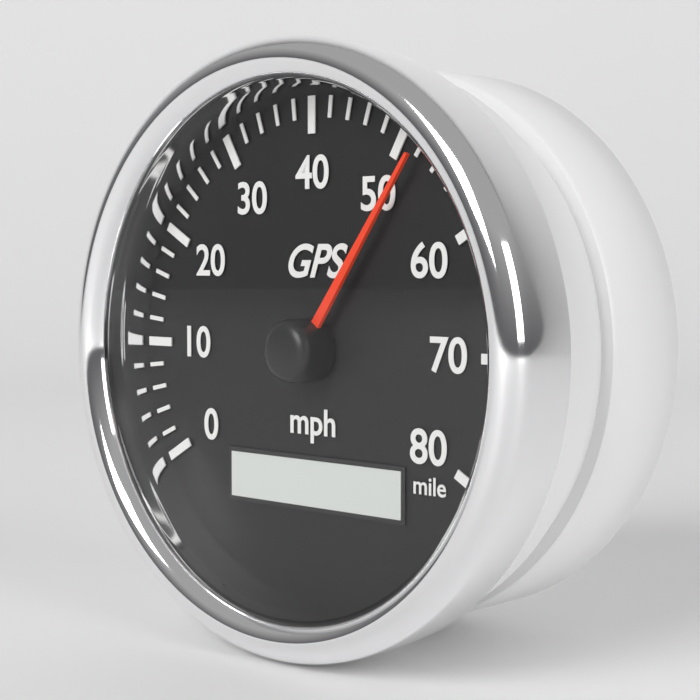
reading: 52 mph
